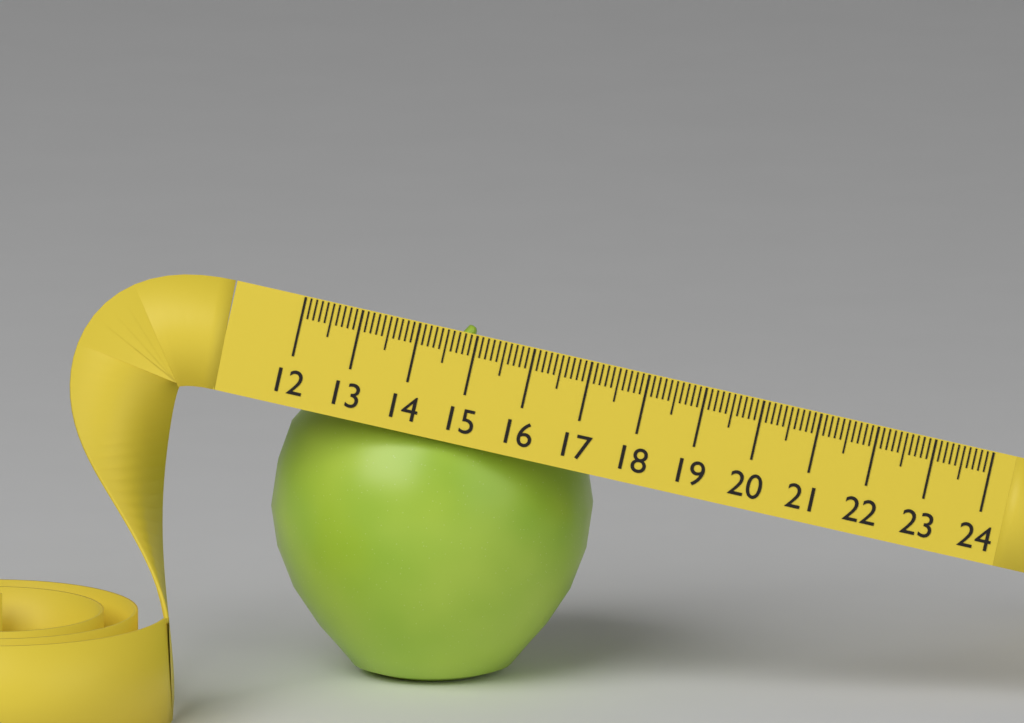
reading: 17.5 (no unit)
